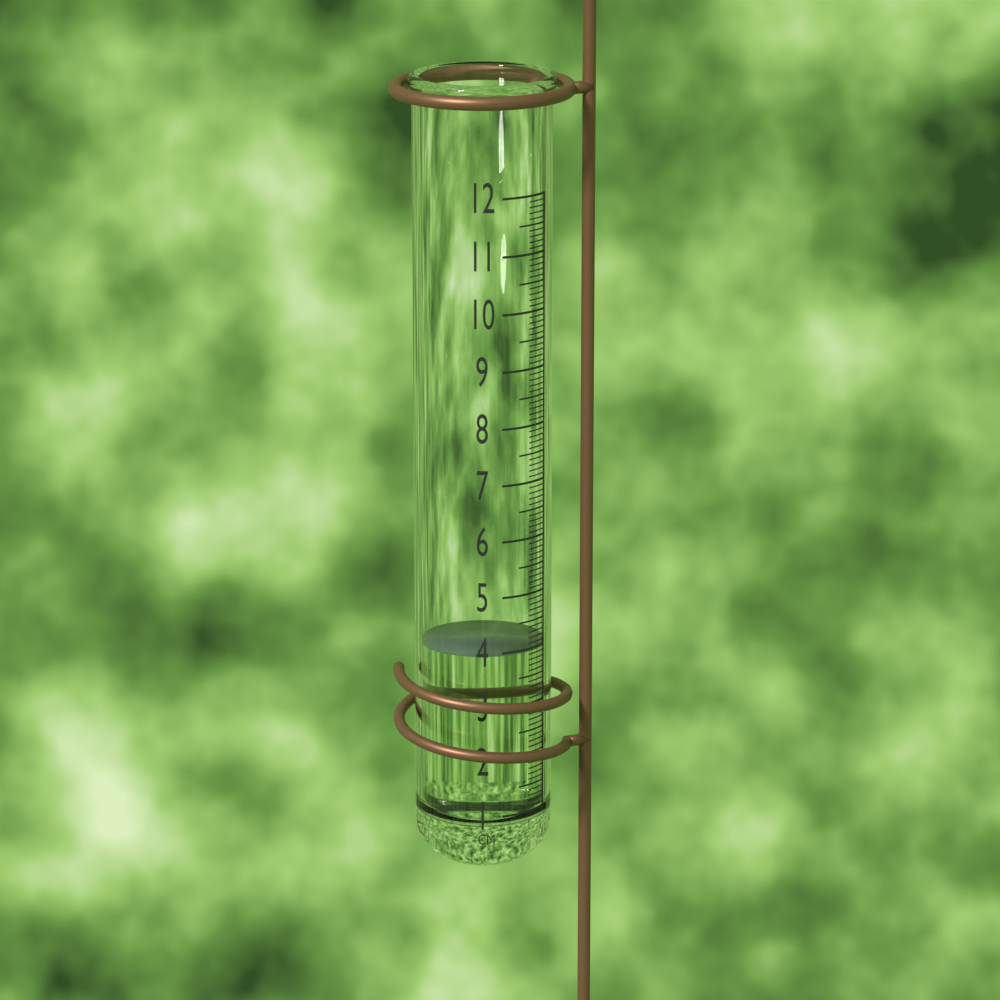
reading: 4.0 cm
